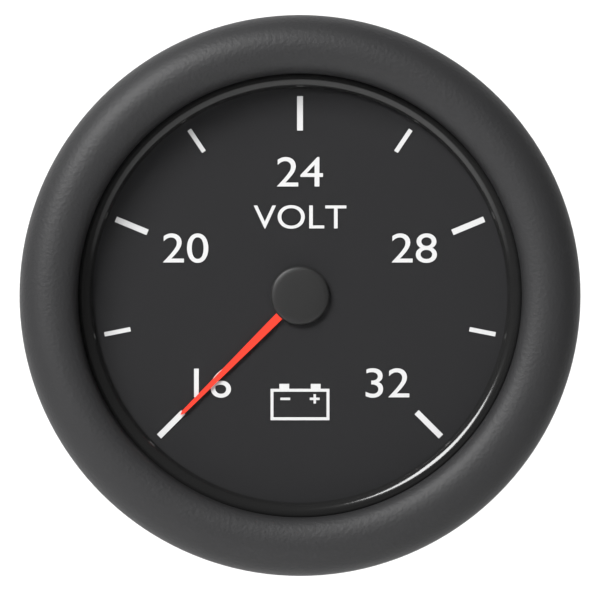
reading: 16 V
